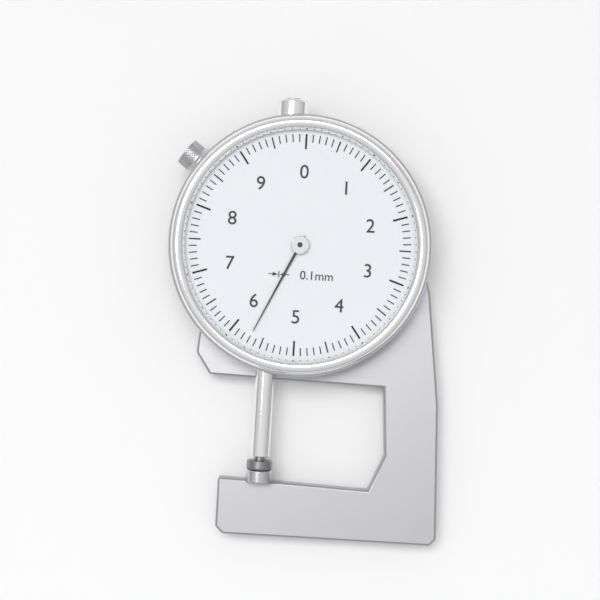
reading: 5.7 mm
